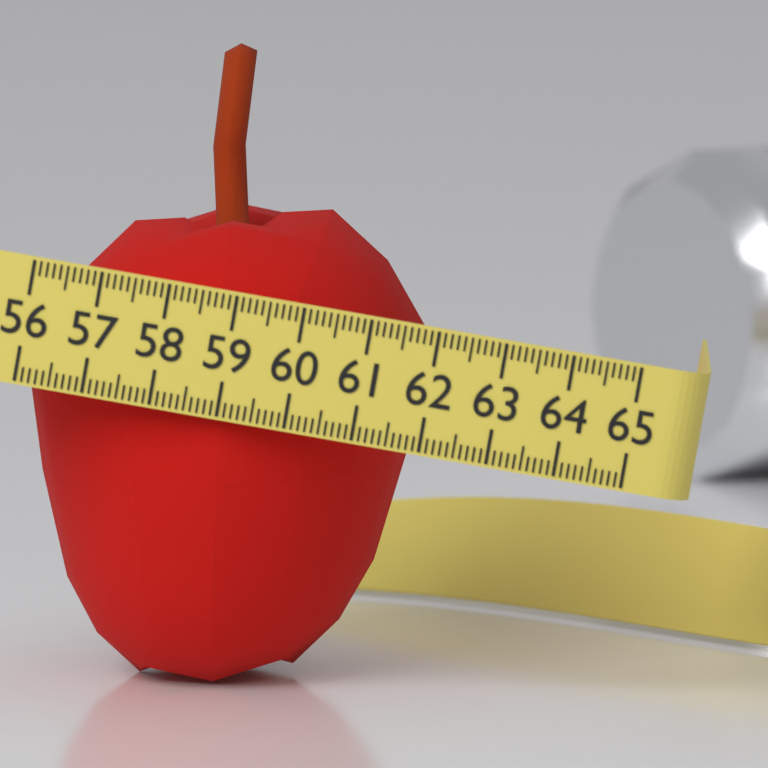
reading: 61.9 (no unit)
